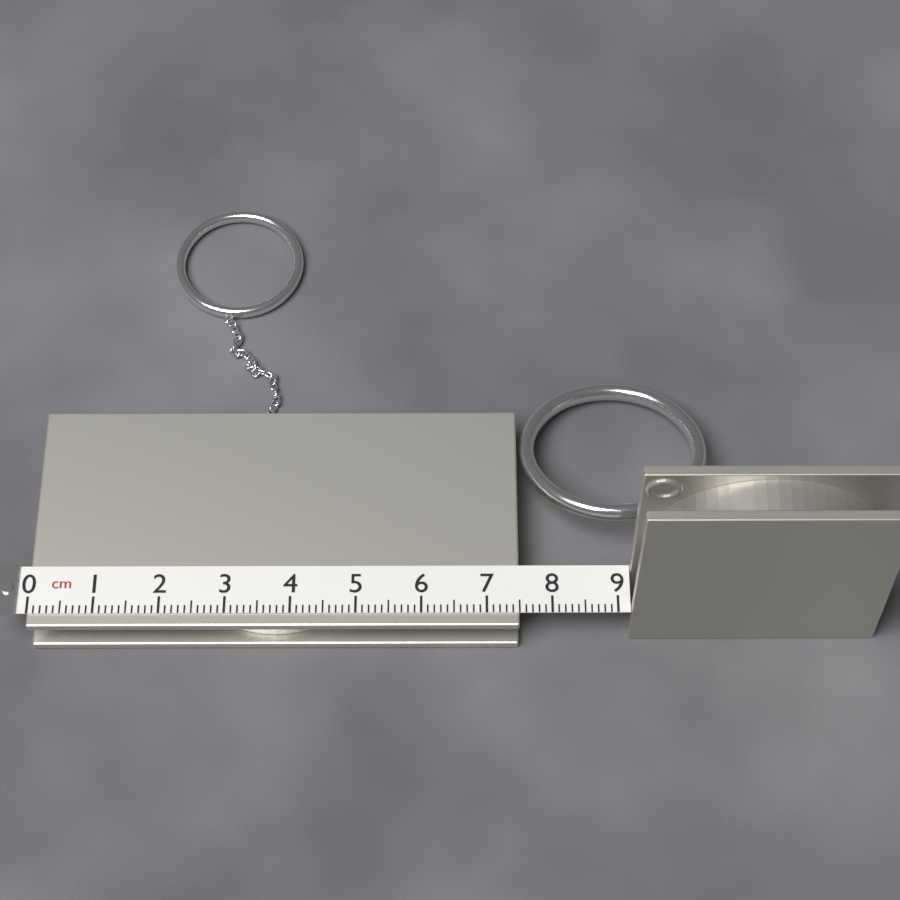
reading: 7.5 cm
